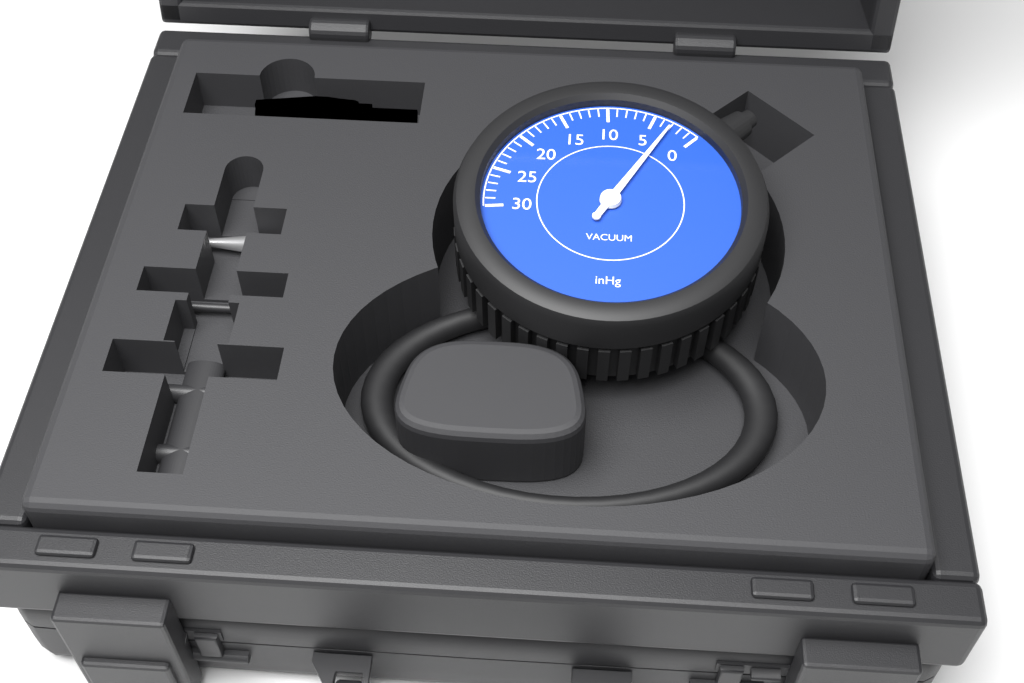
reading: 3 inHg
